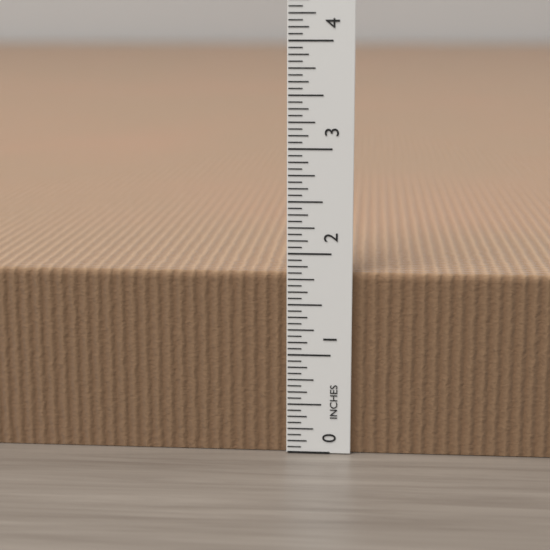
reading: 1.8125 in
